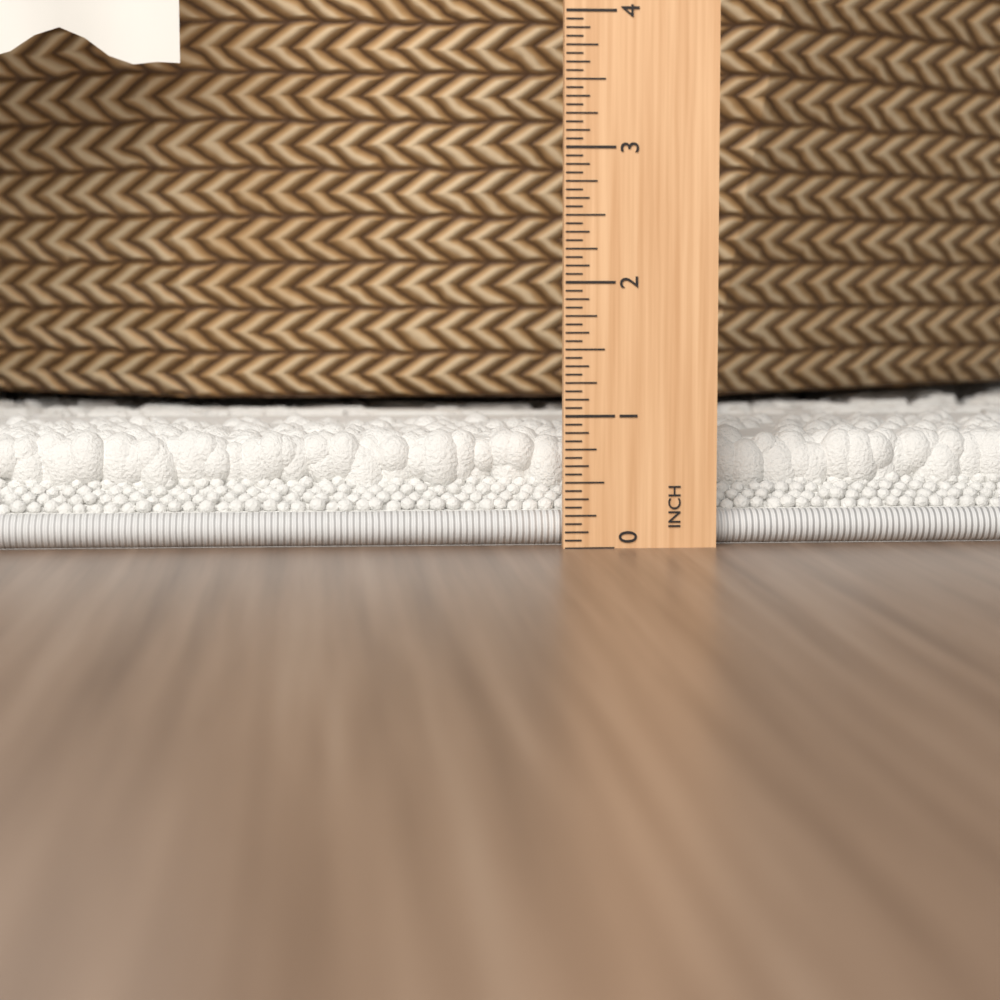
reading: 0.8750 in
